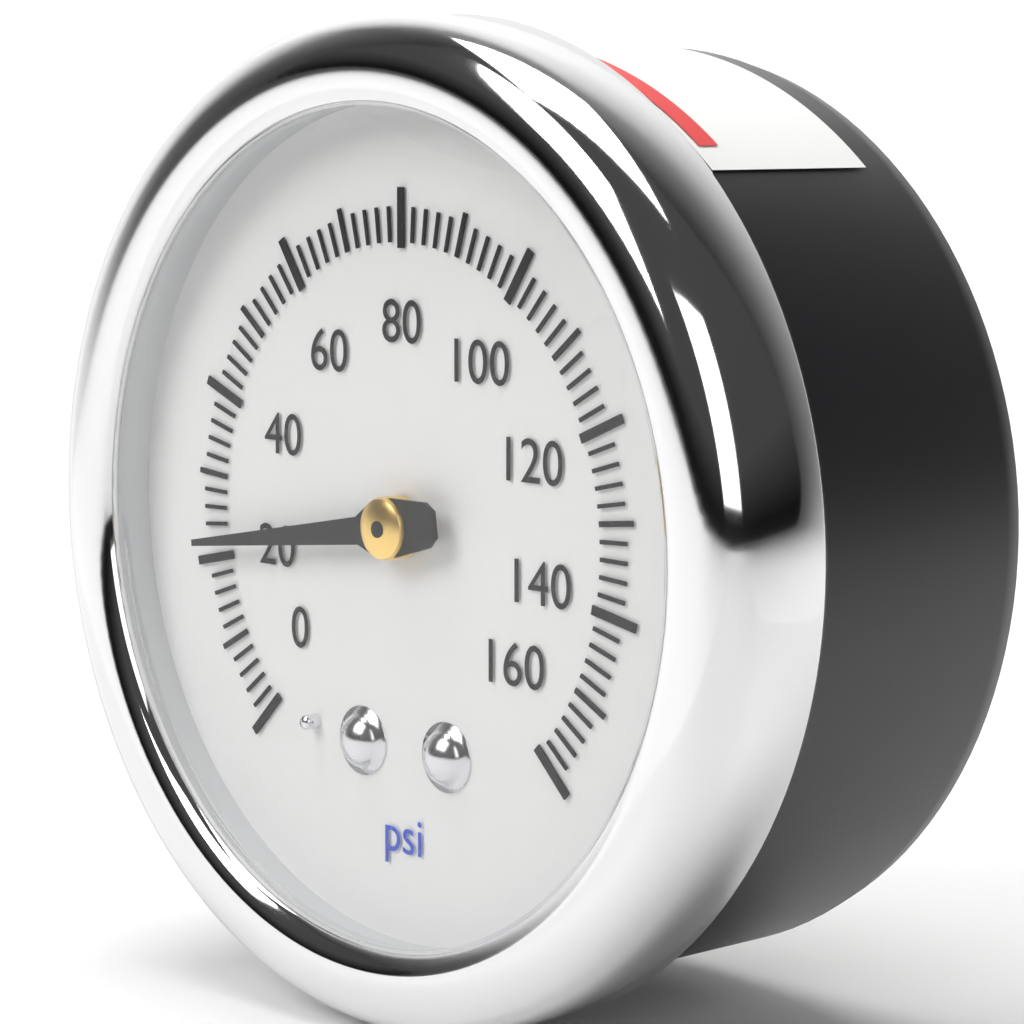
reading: 22 psi
